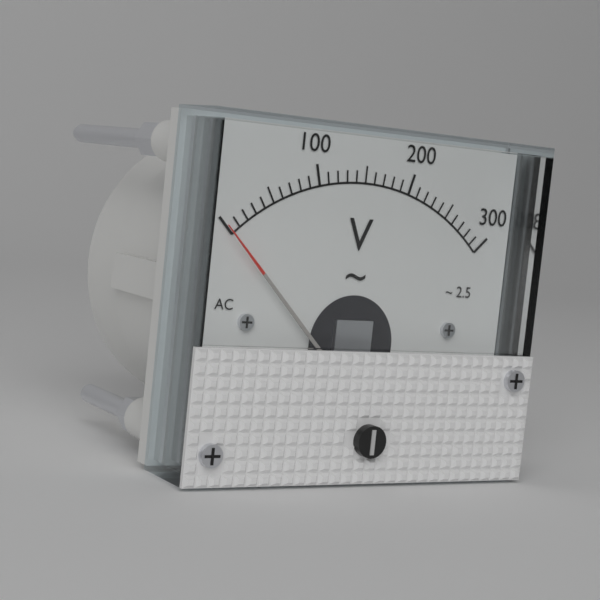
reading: 0 V
